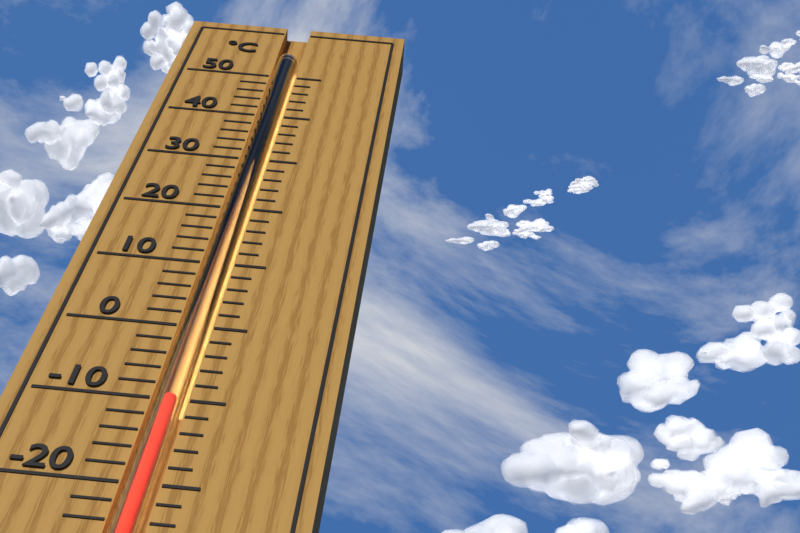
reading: -10 °C
